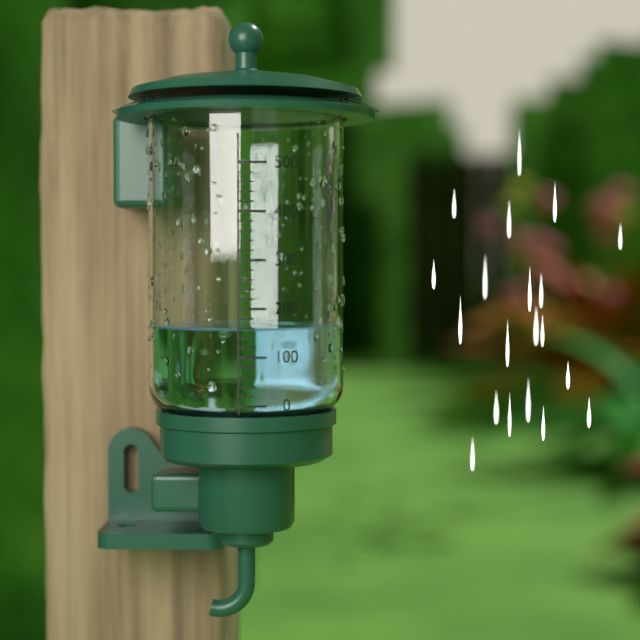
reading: 160 (no unit)
